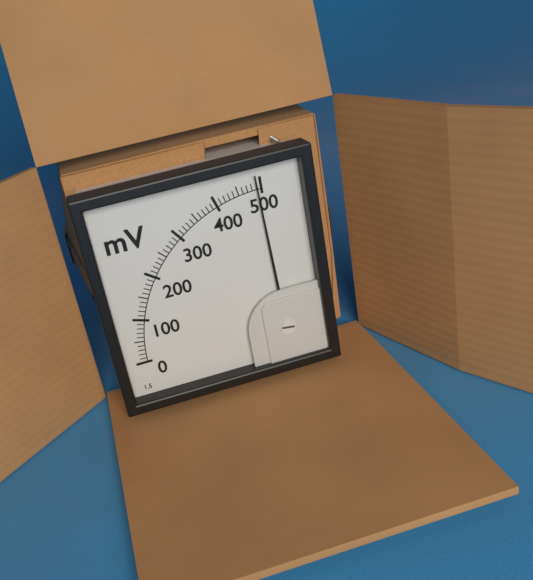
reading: 490 mV
